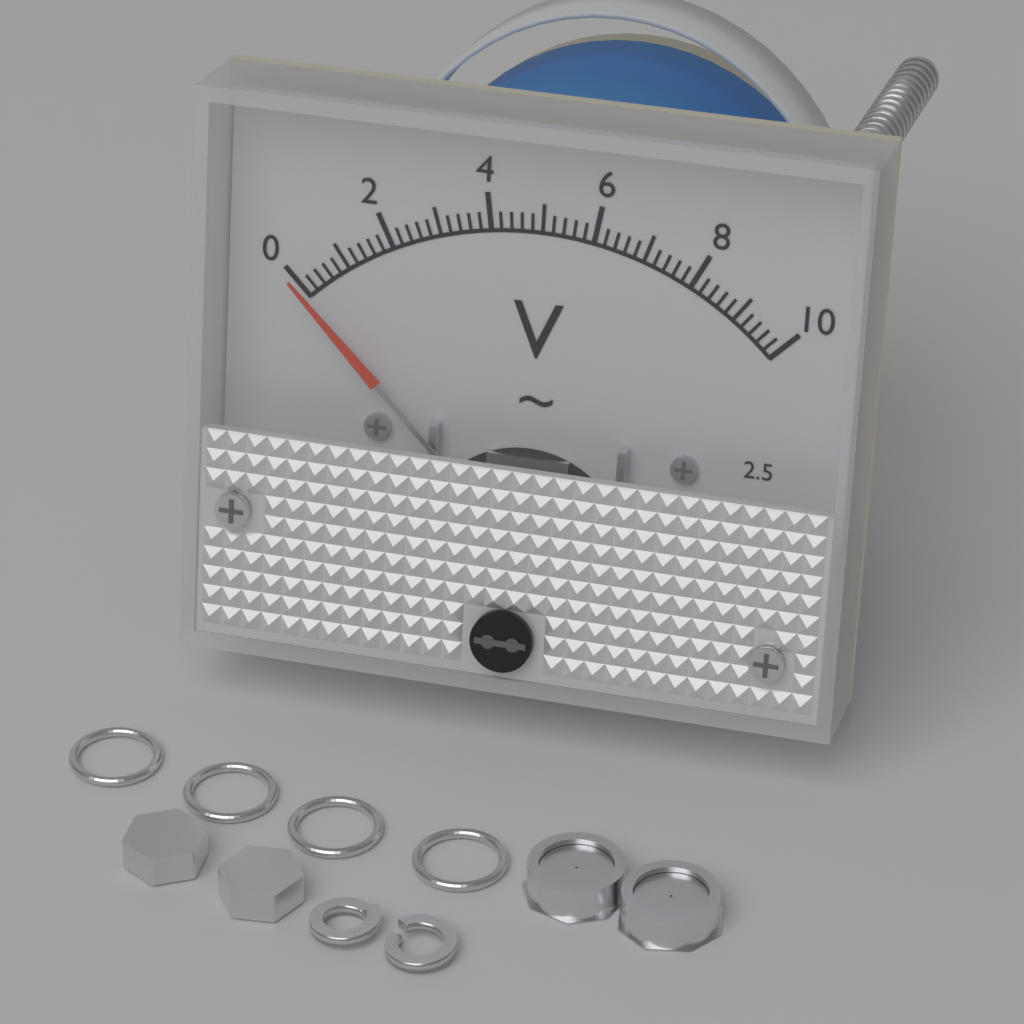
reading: 0.0 V
